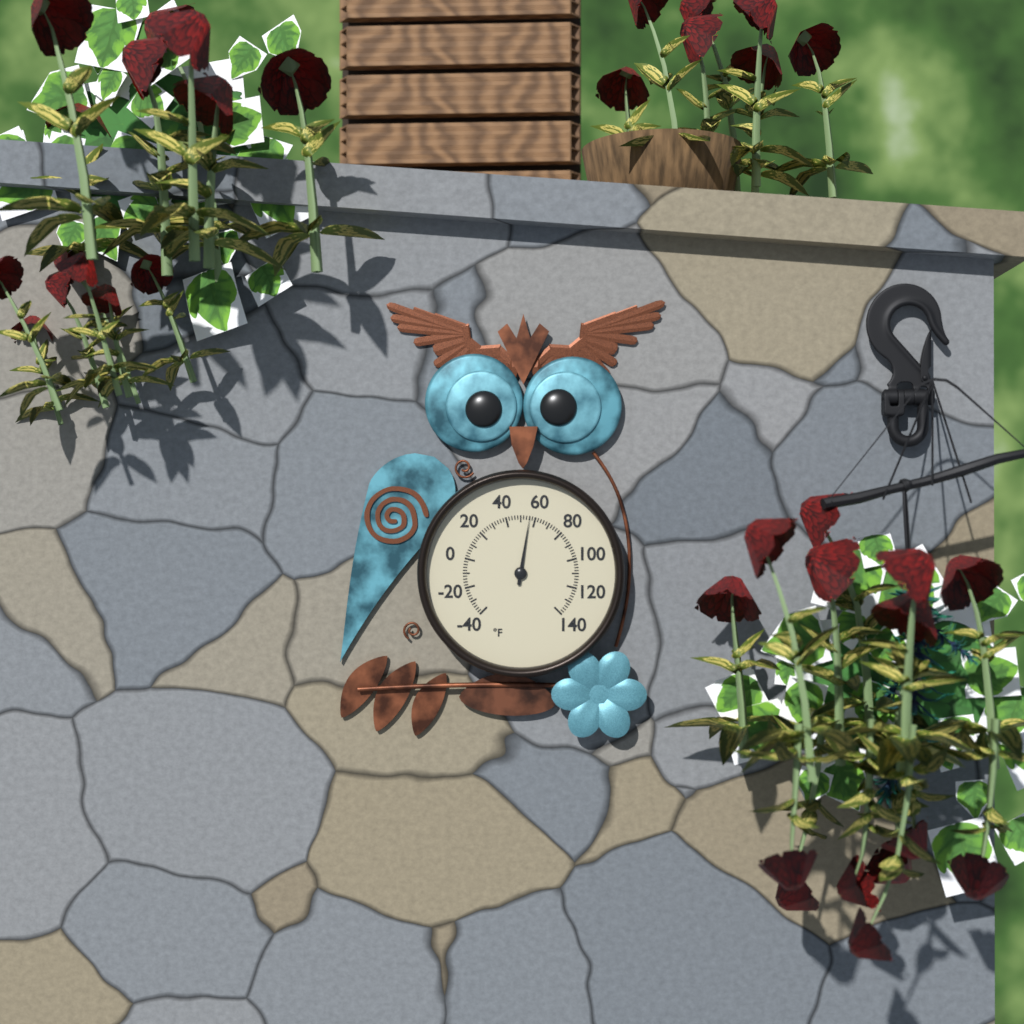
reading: 56 °F
